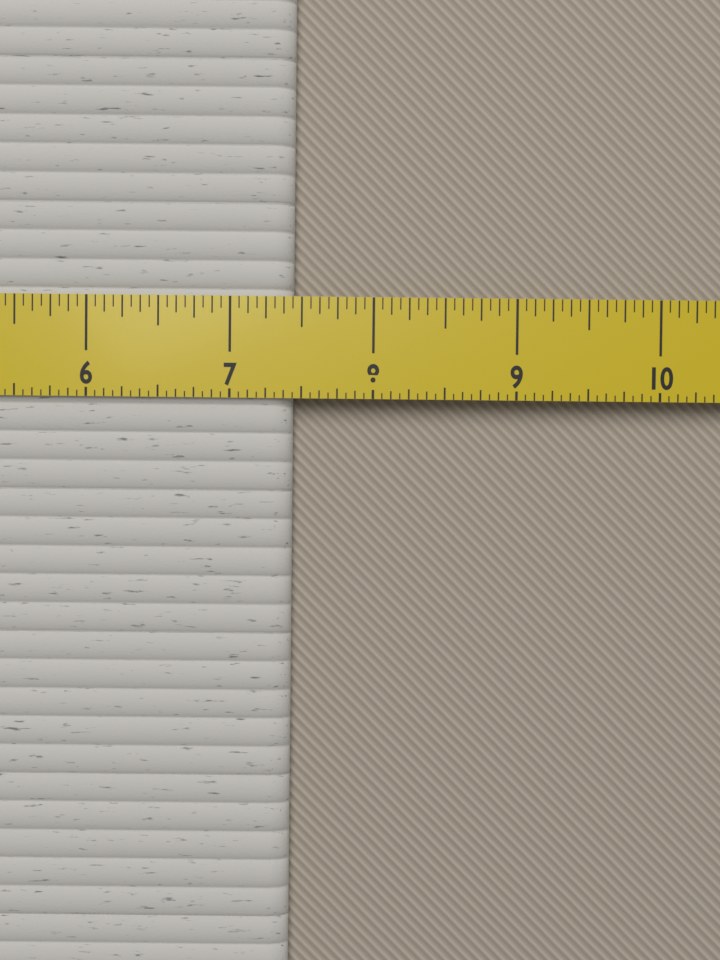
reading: 7.4375 in
